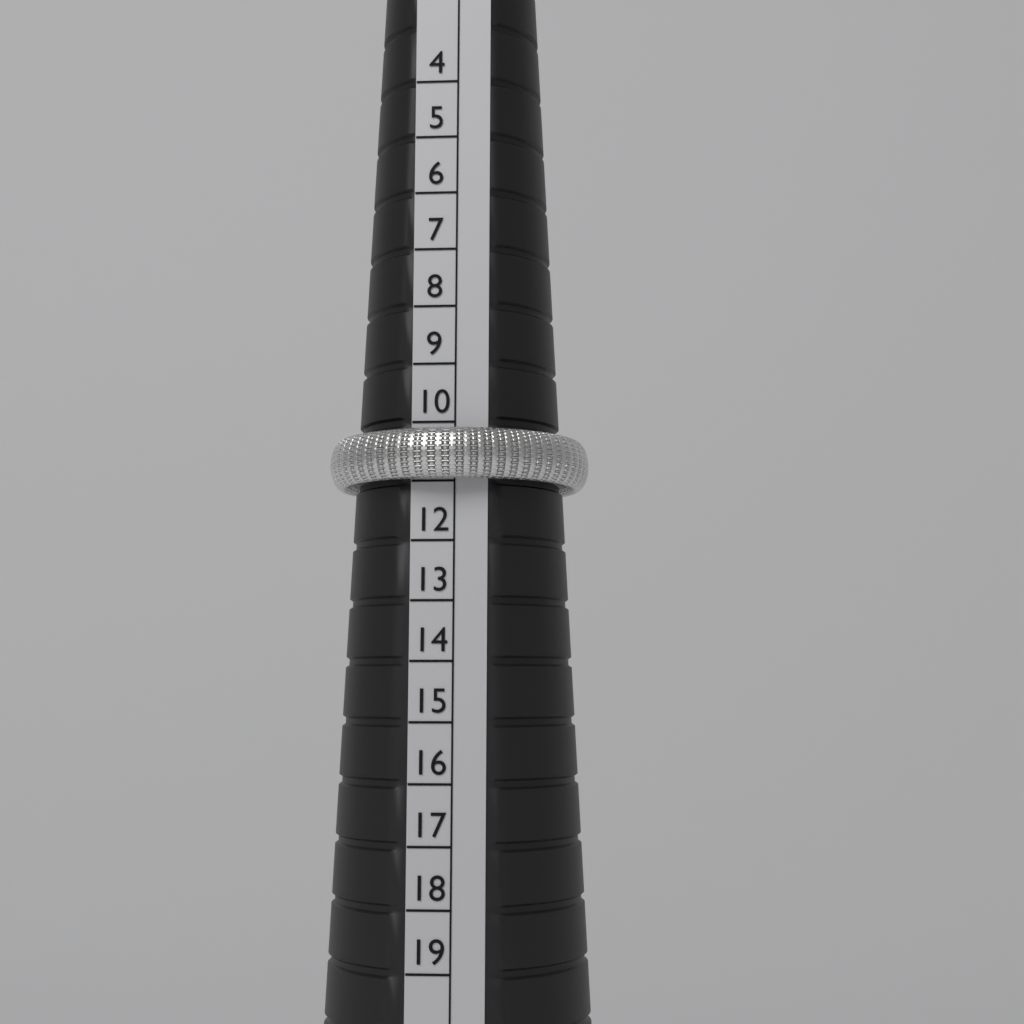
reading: 11 (no unit)
